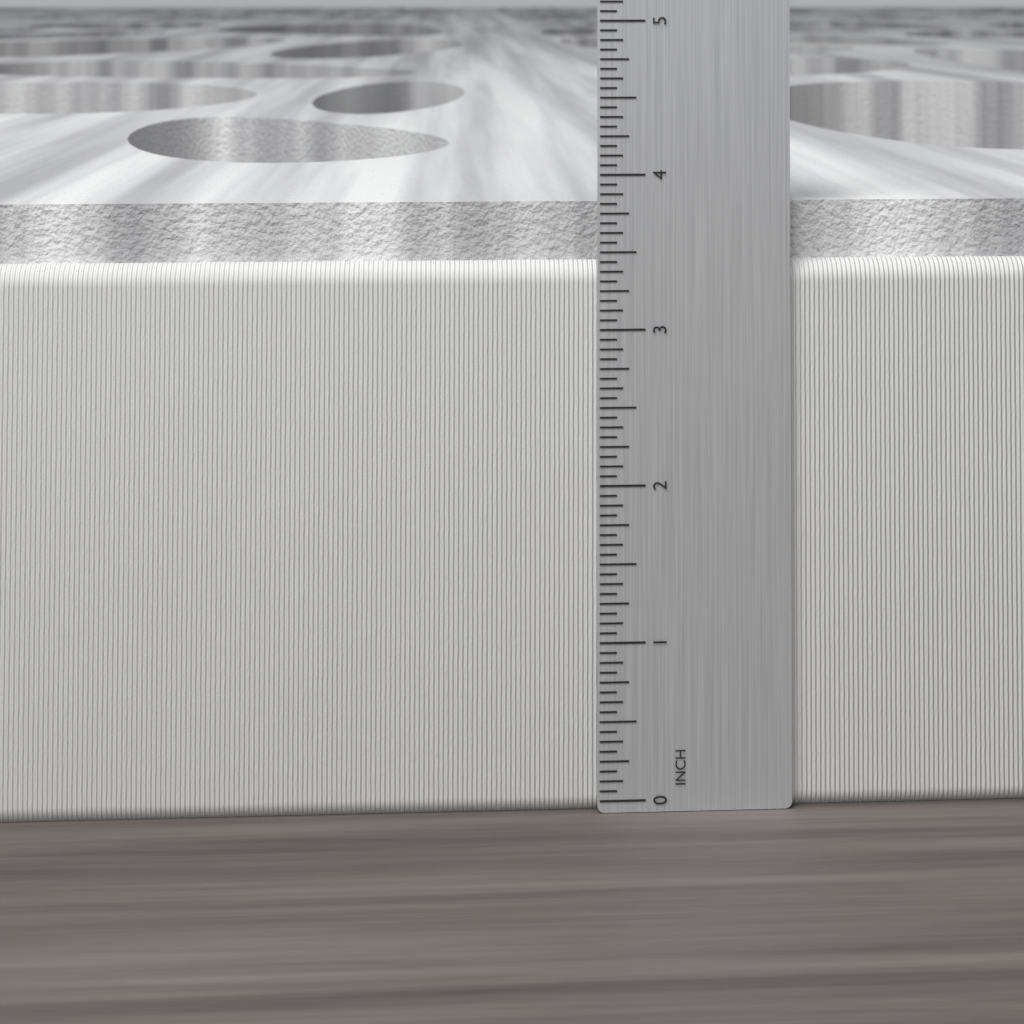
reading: 3.8125 in
